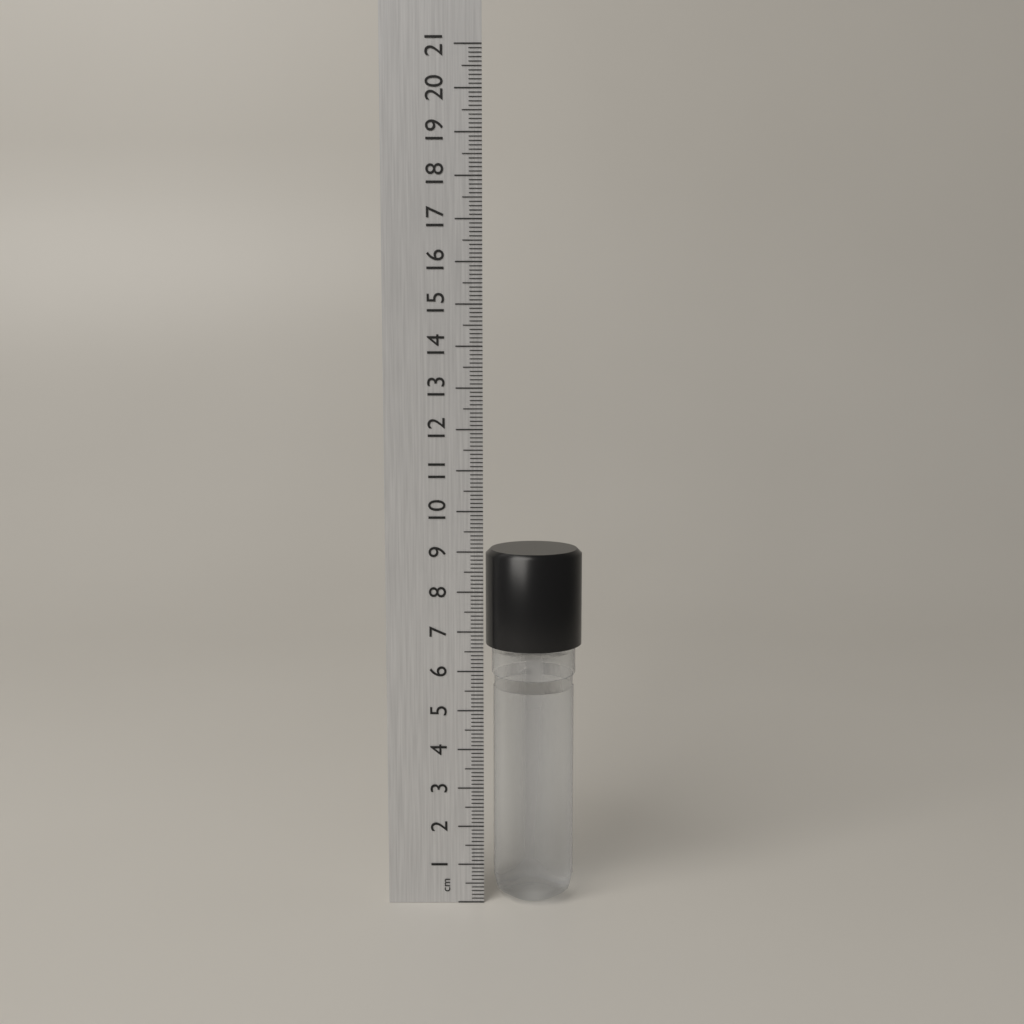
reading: 9.0 cm
